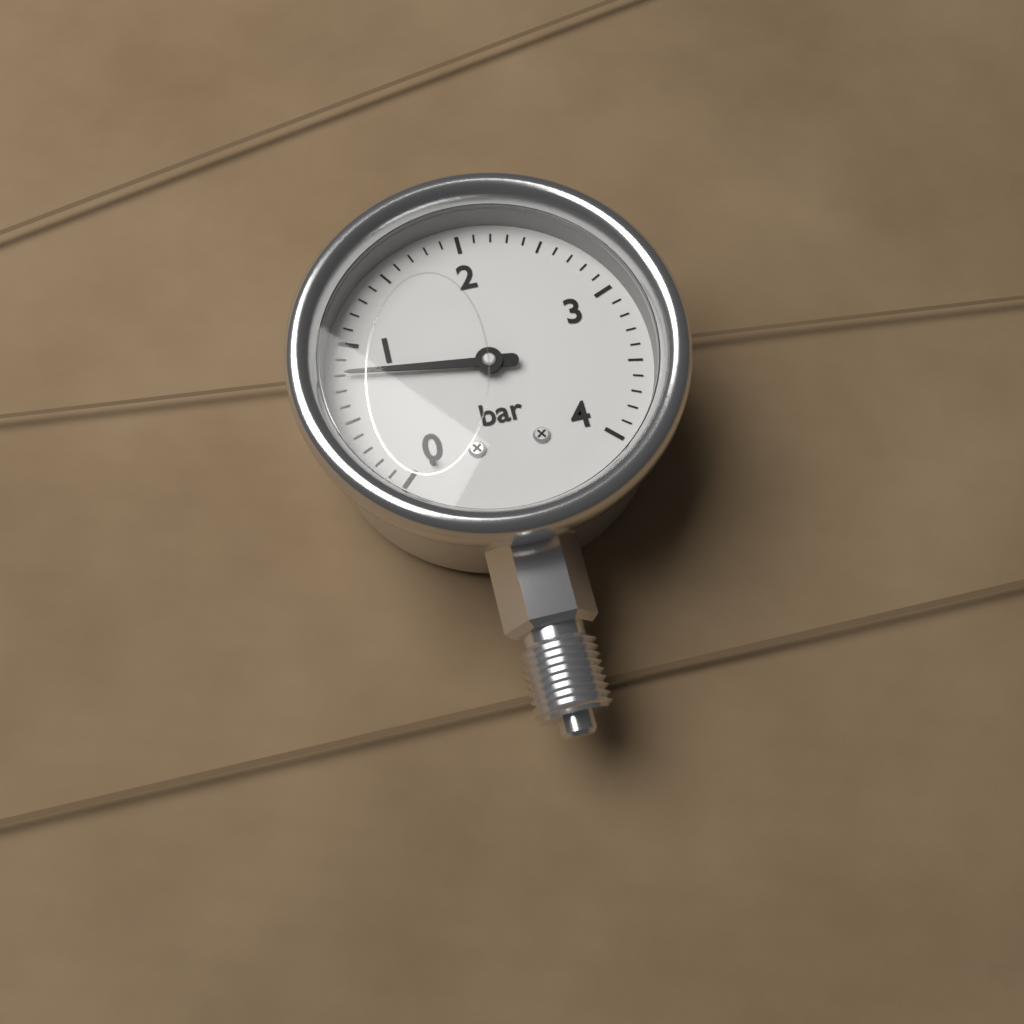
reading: 0.8 bar
